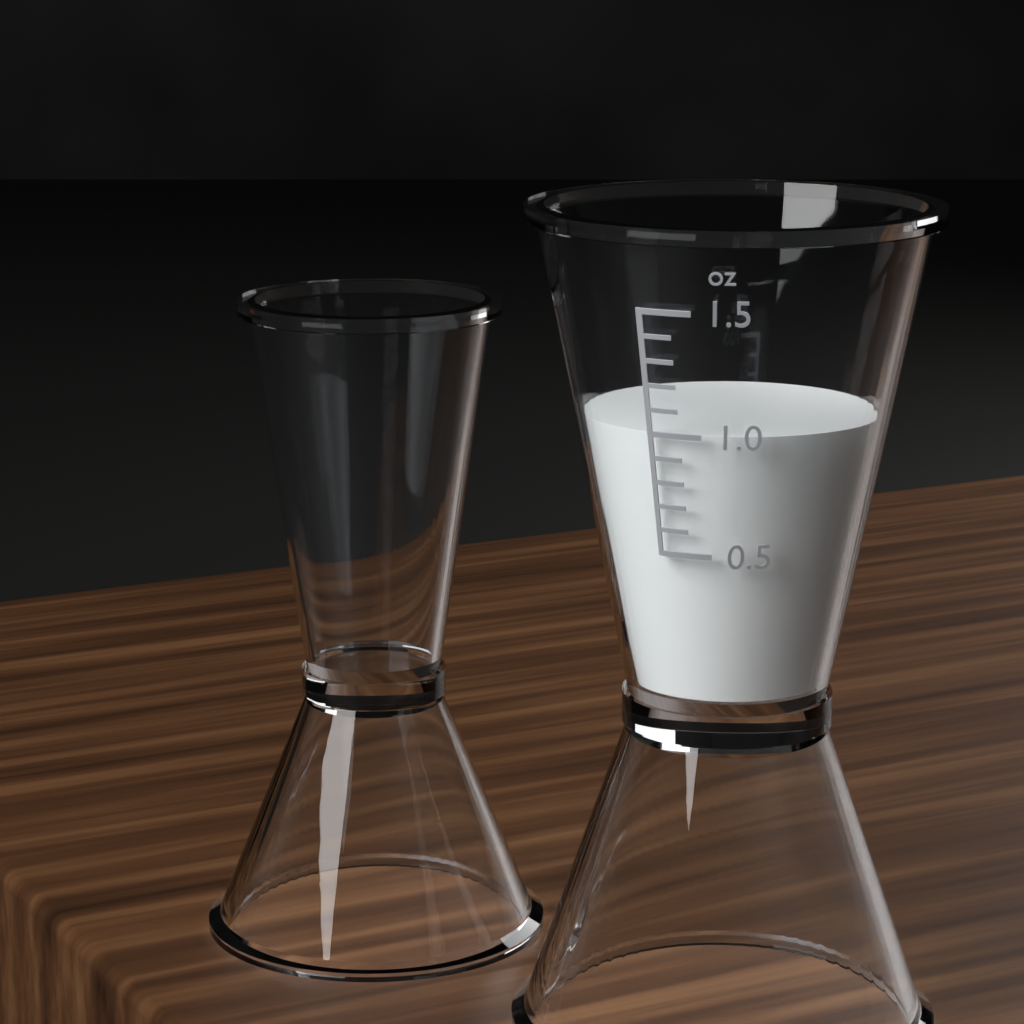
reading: 1.0 oz
